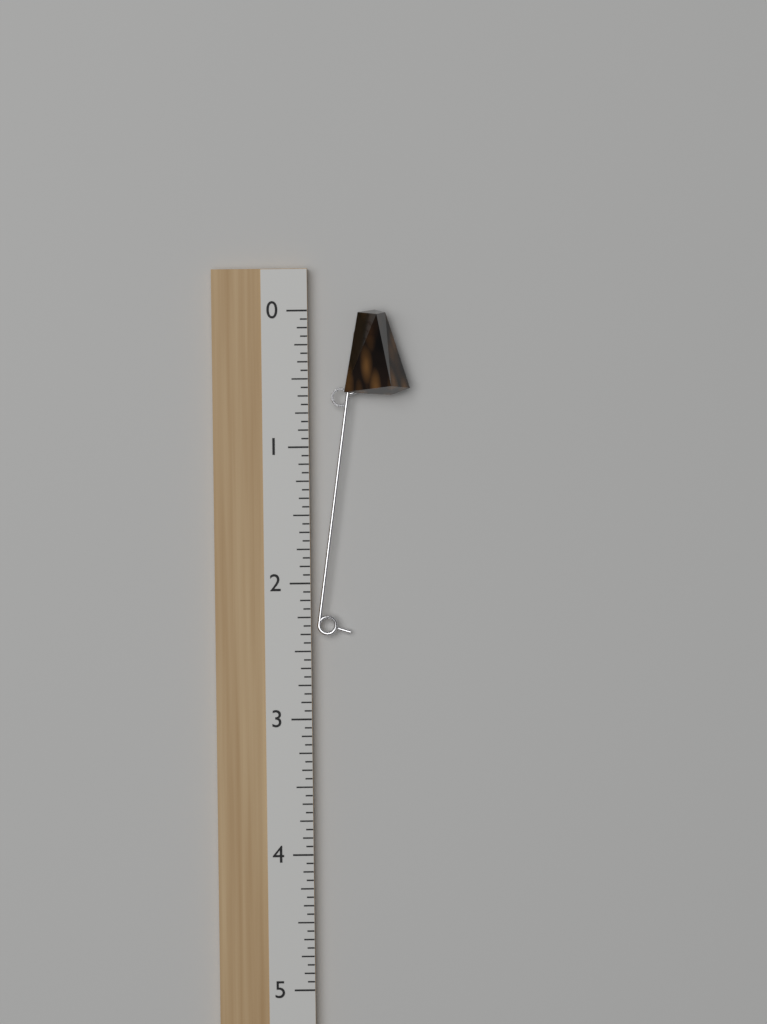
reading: 0.6250 (no unit)
